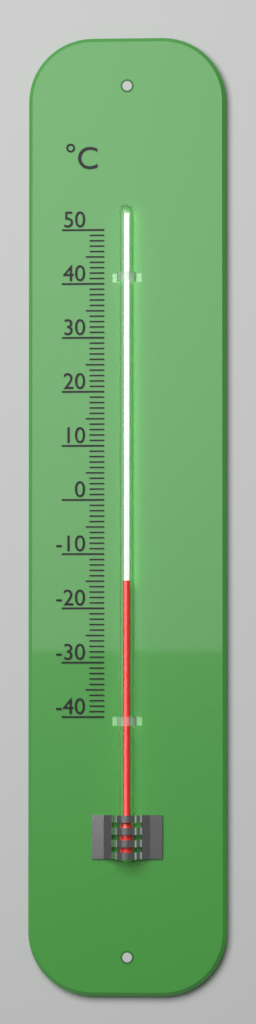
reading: -15 °C
